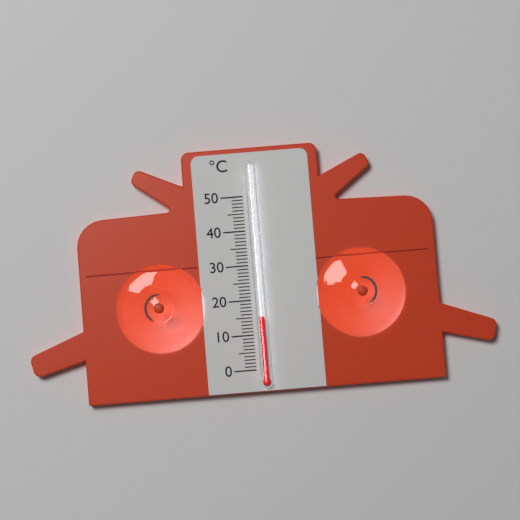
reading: 15 °C
